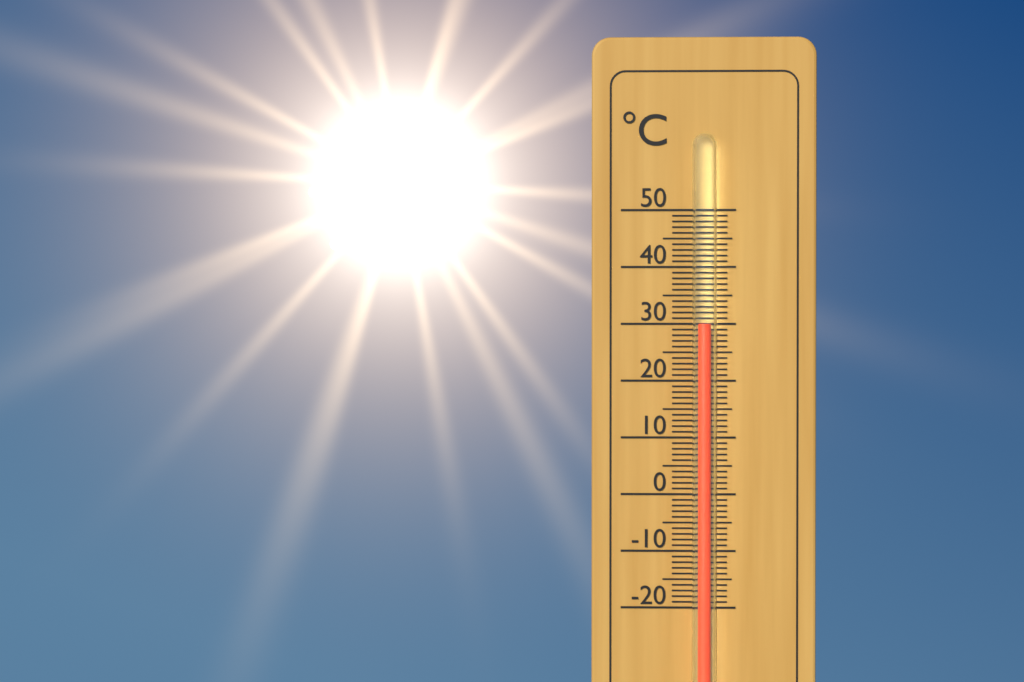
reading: 30 °C
